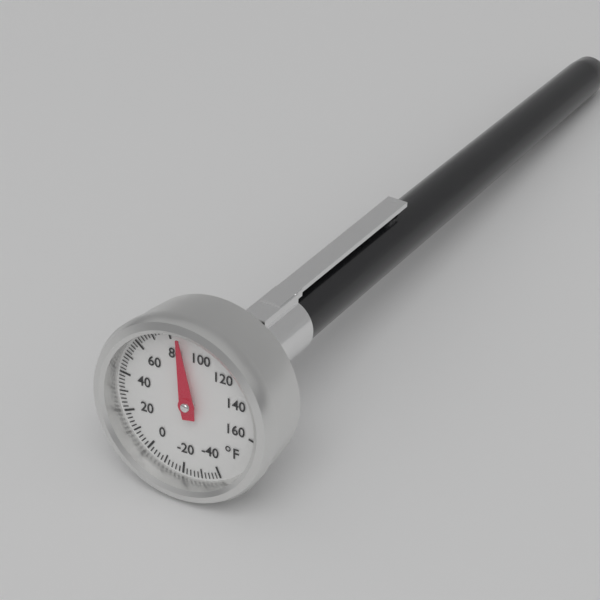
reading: 86 °F
